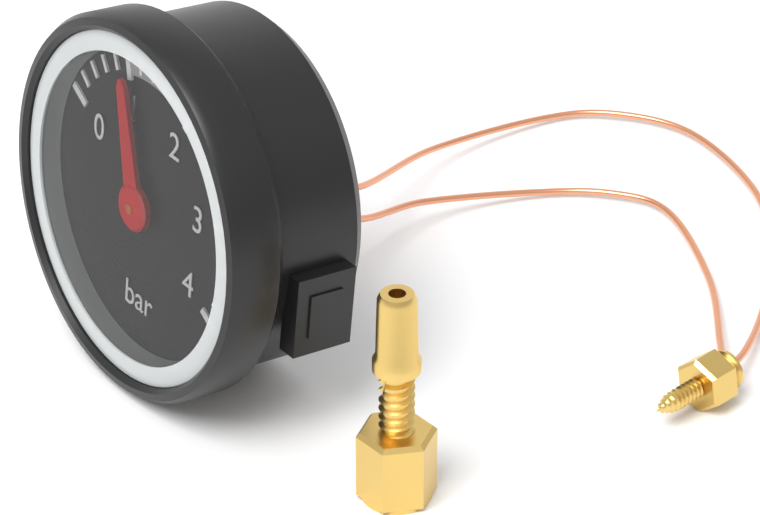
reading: 1.0 bar
